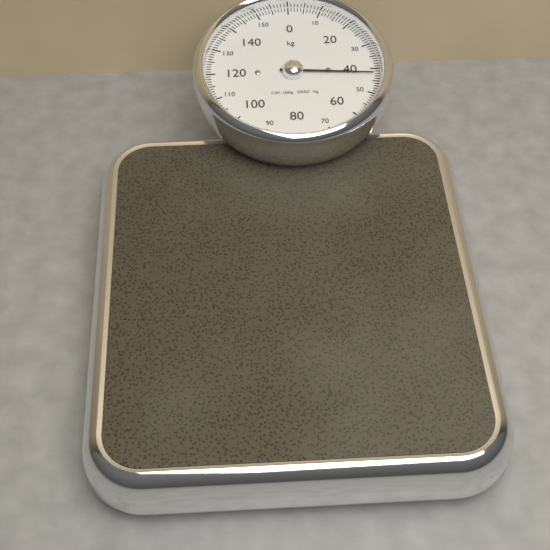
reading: 42 kg
